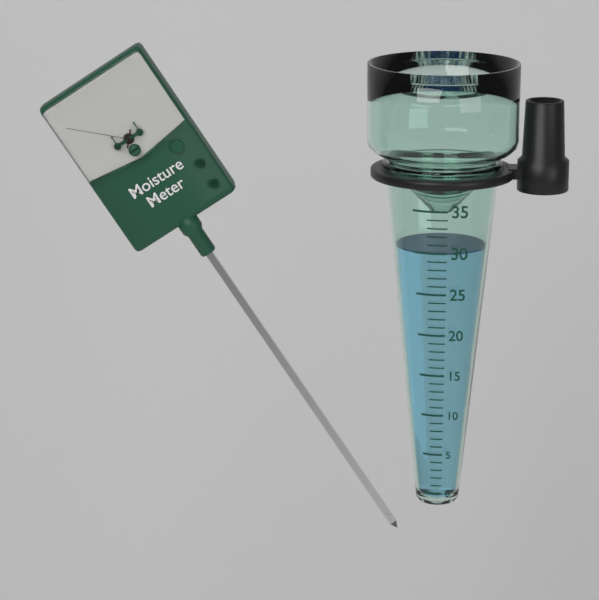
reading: 30 (no unit)
